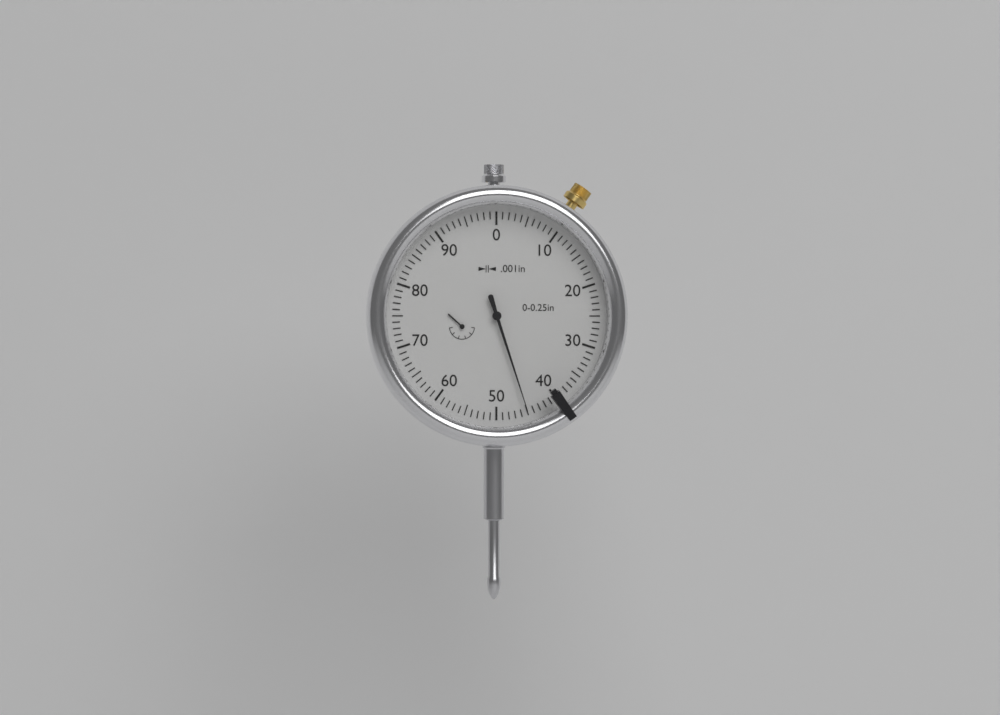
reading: 0.045 in
